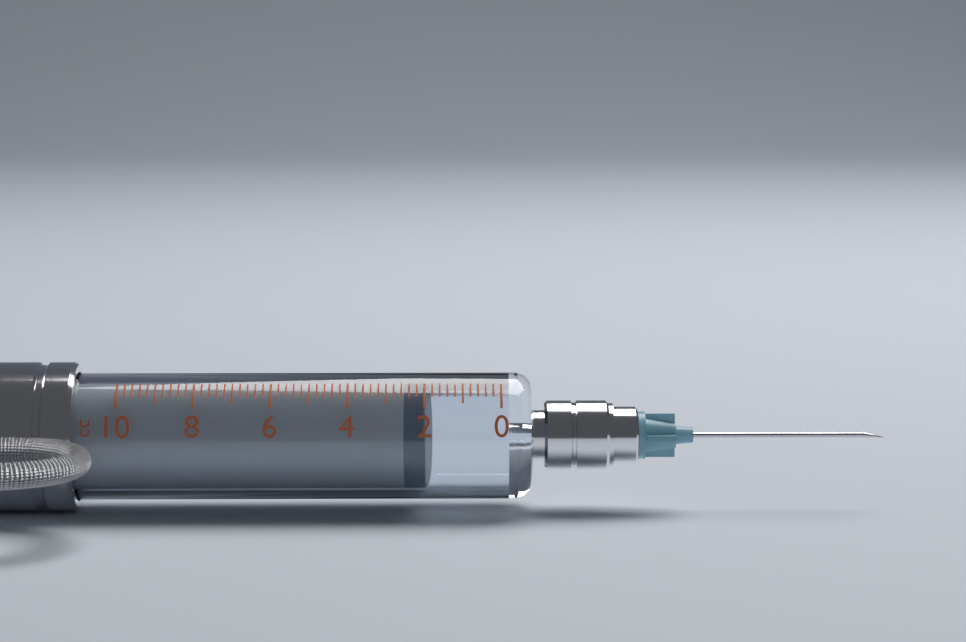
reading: 2.0 cc
